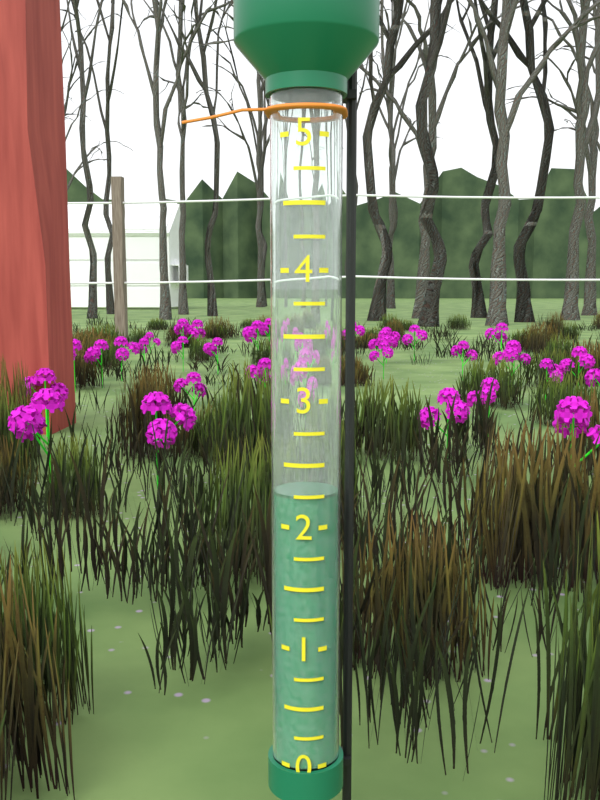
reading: 2.25 (no unit)
